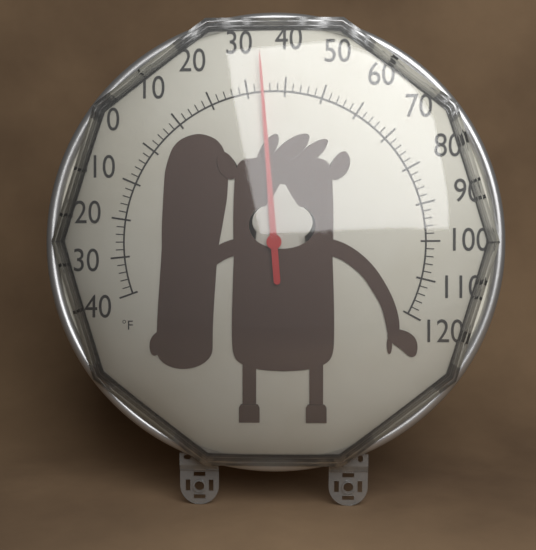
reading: 34 °F
